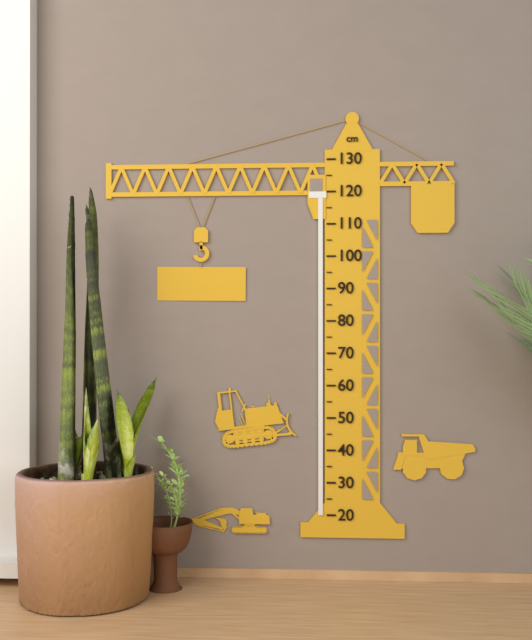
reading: 120 cm
